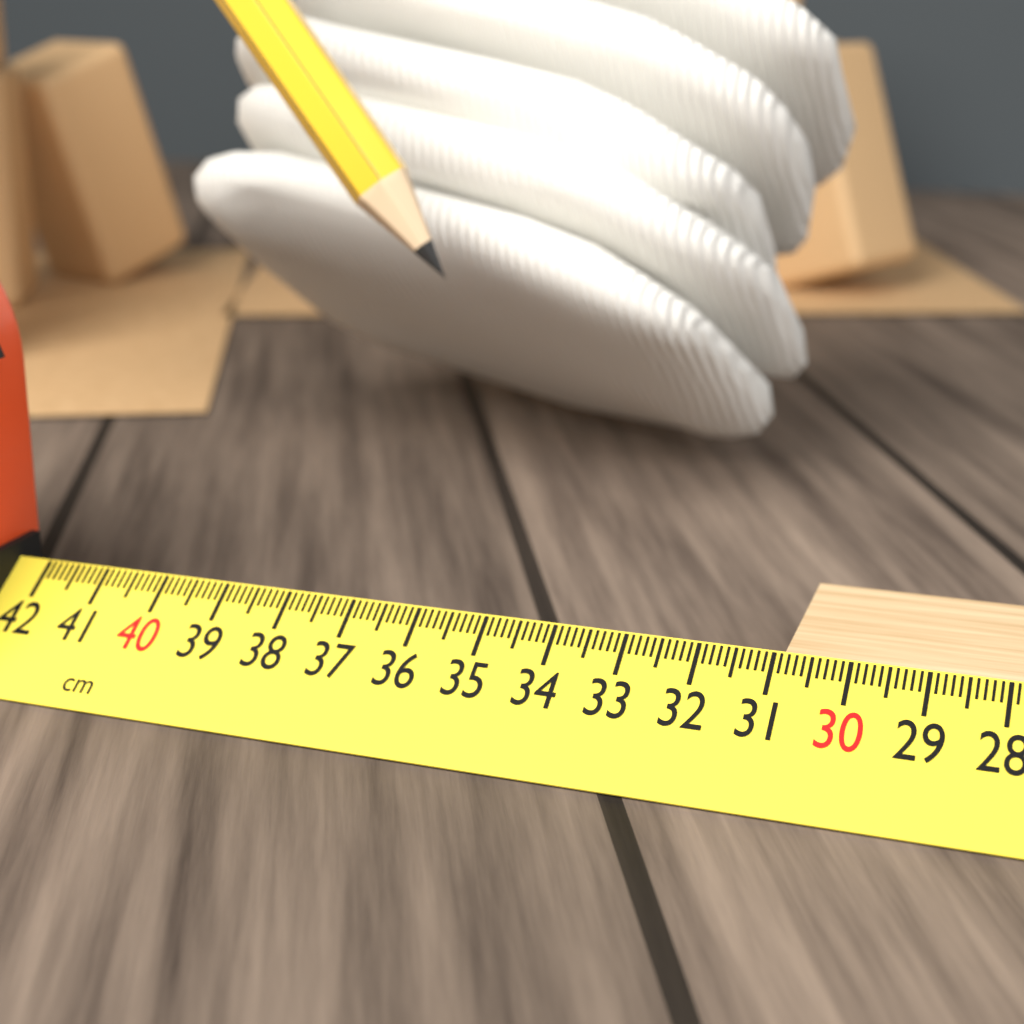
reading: 30.9 cm
